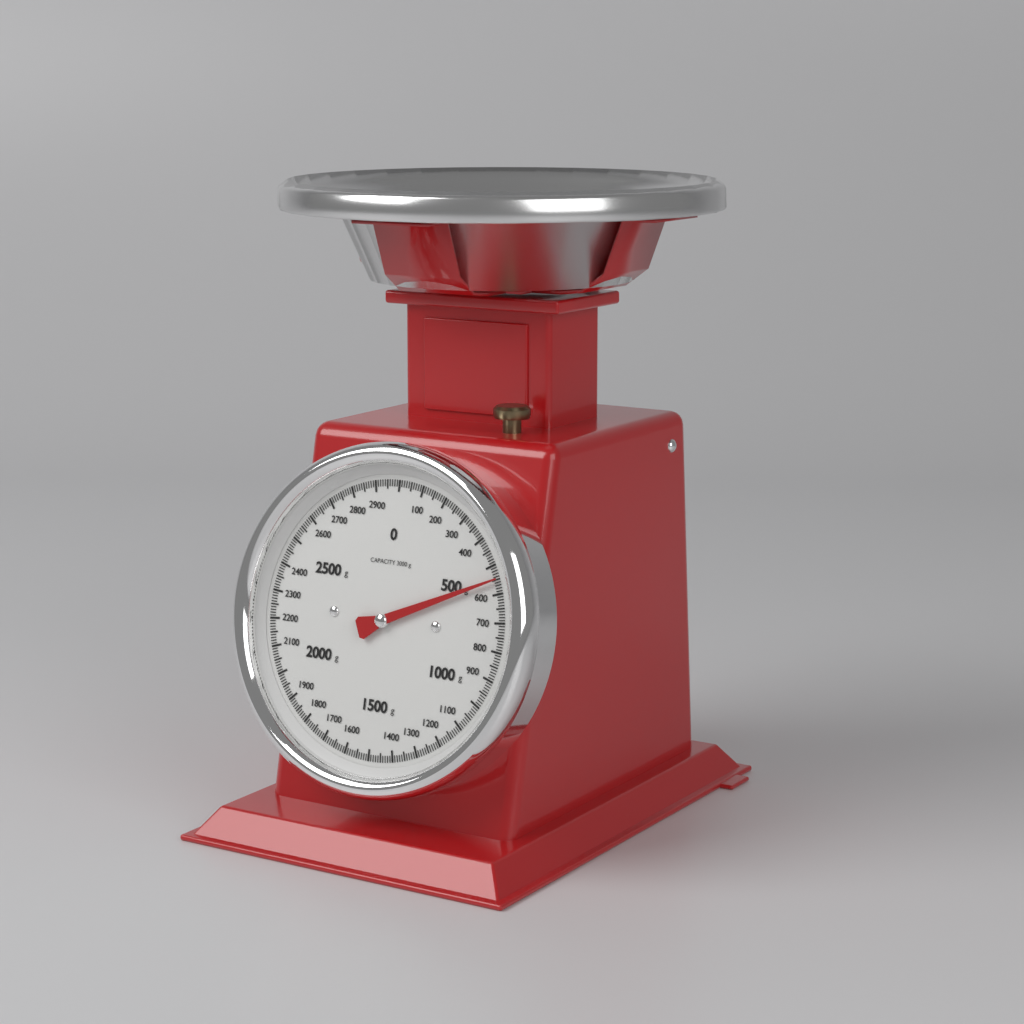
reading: 550 g
